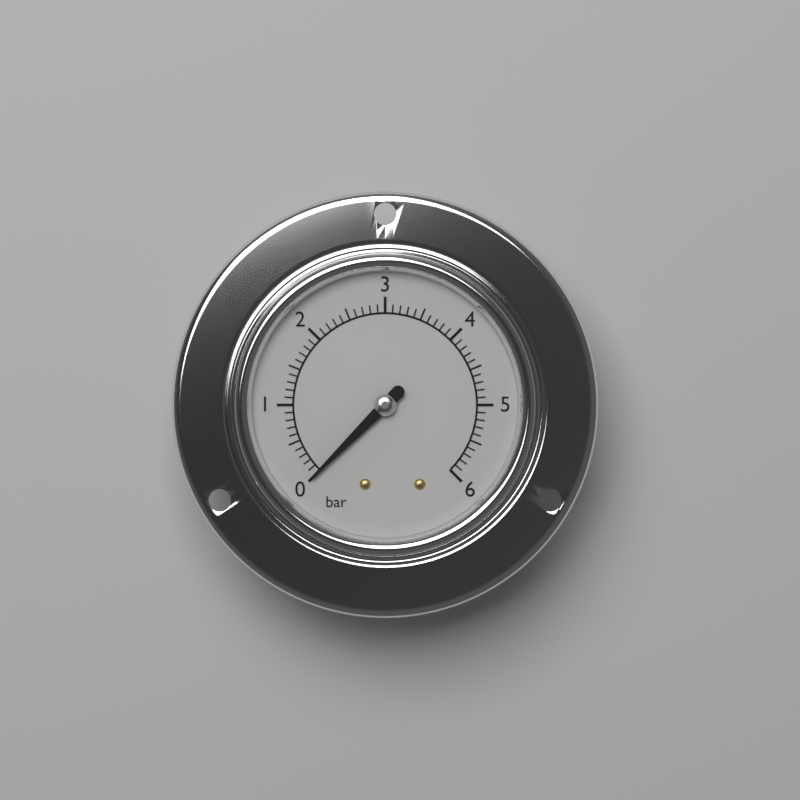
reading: 0.0 bar
